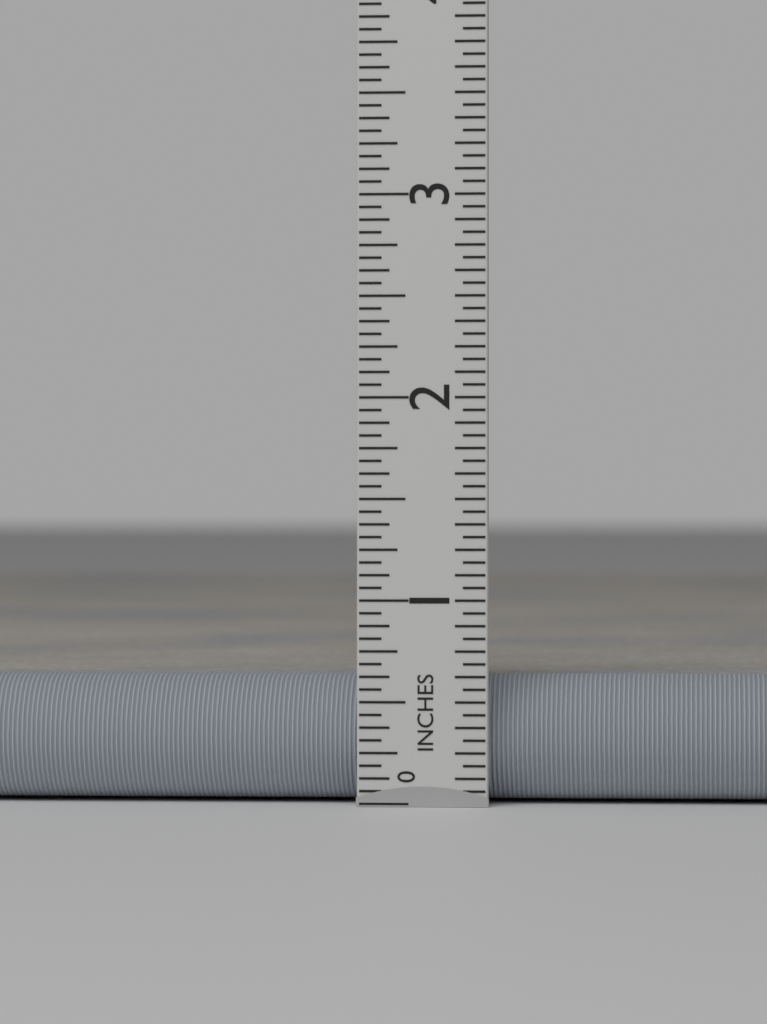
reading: 0.6250 in
